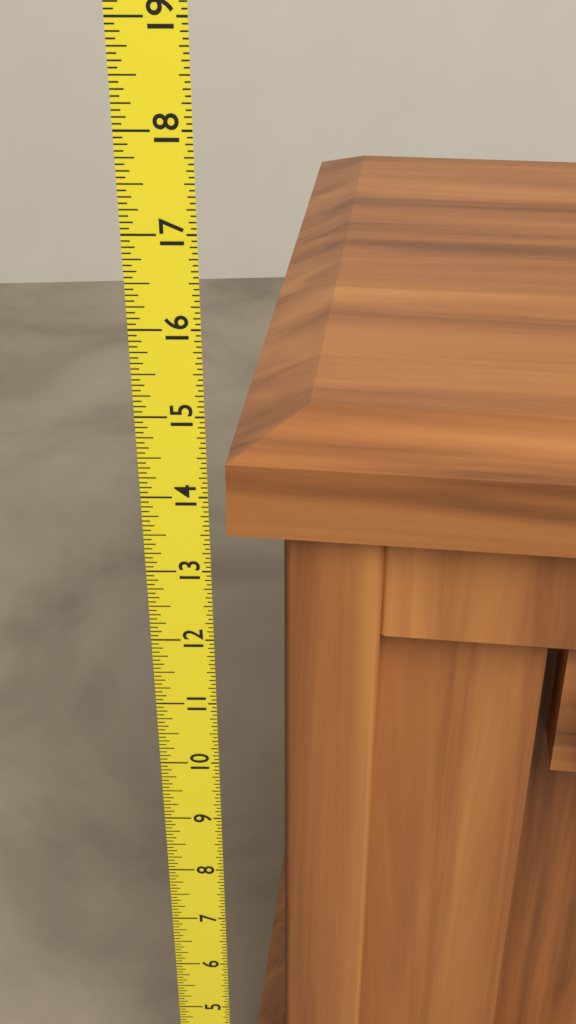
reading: 14.6250 (no unit)
